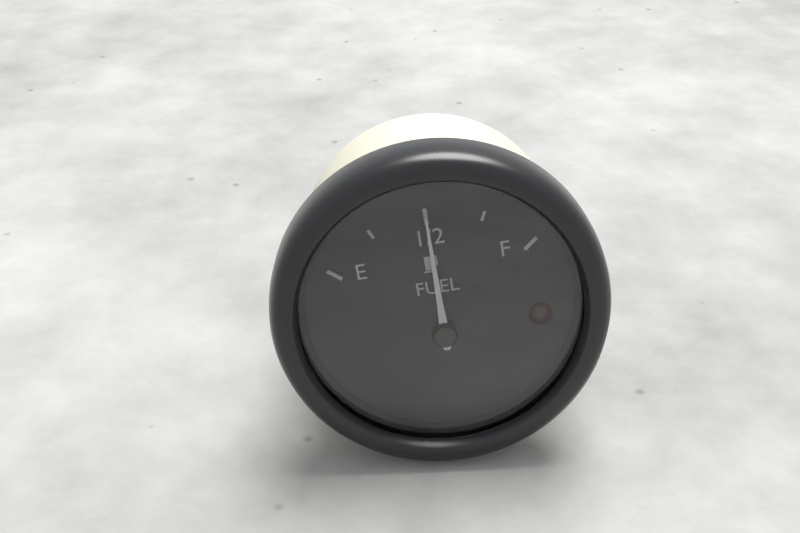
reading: 0.50 (no unit)
